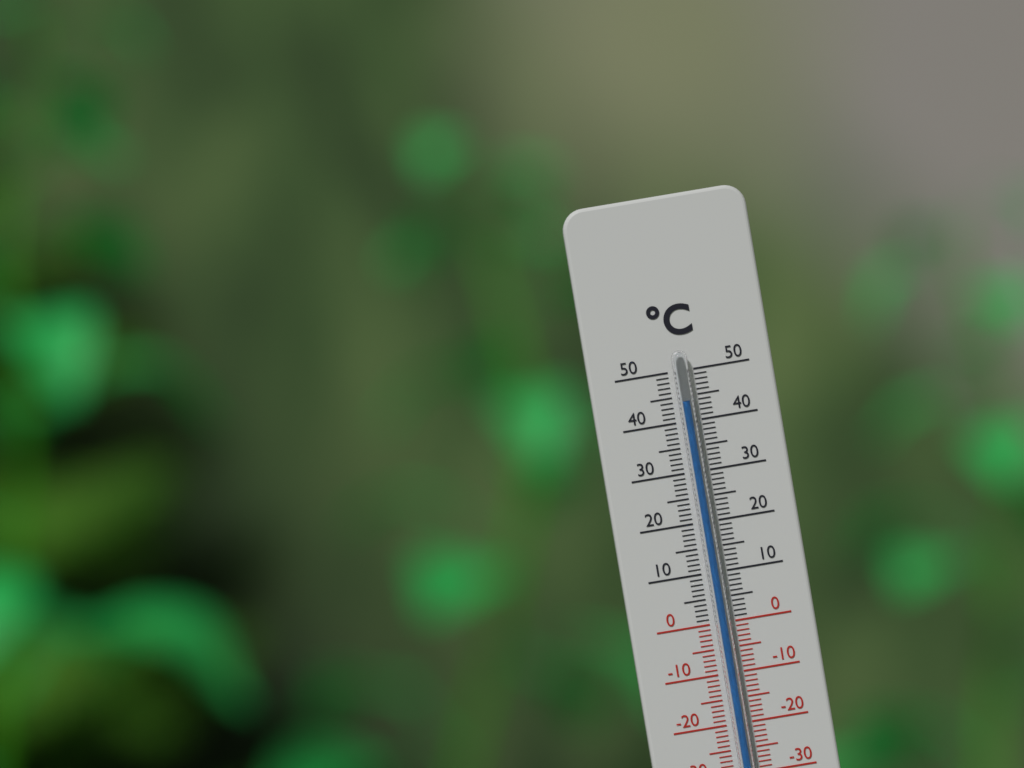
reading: 44 °C
